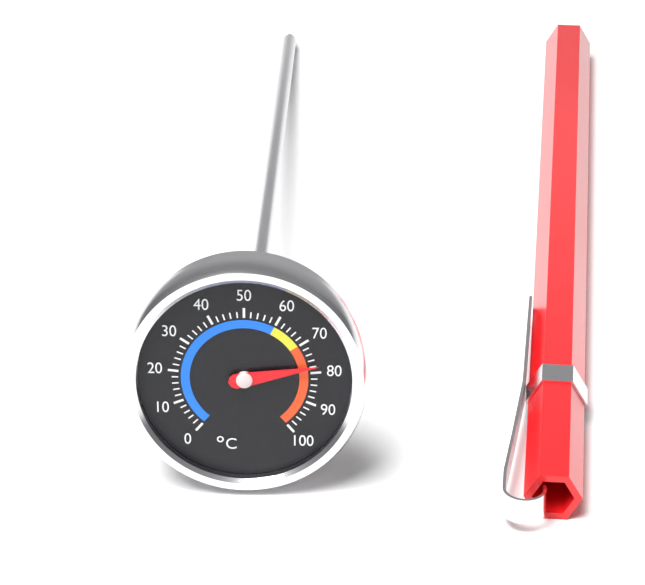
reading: 78 °C
